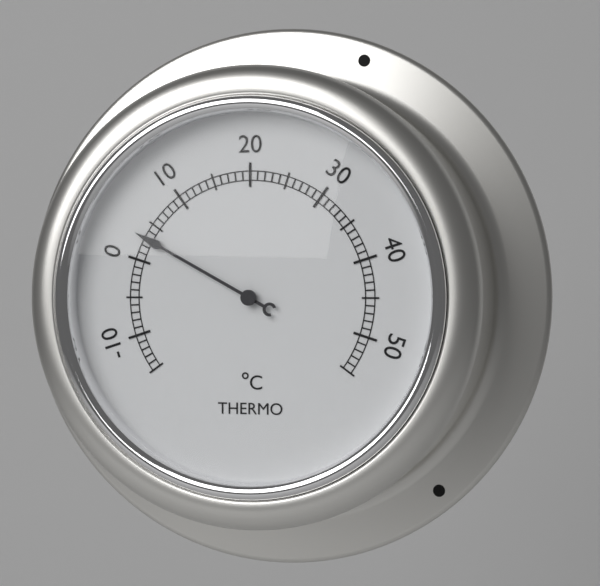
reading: 3 °C
